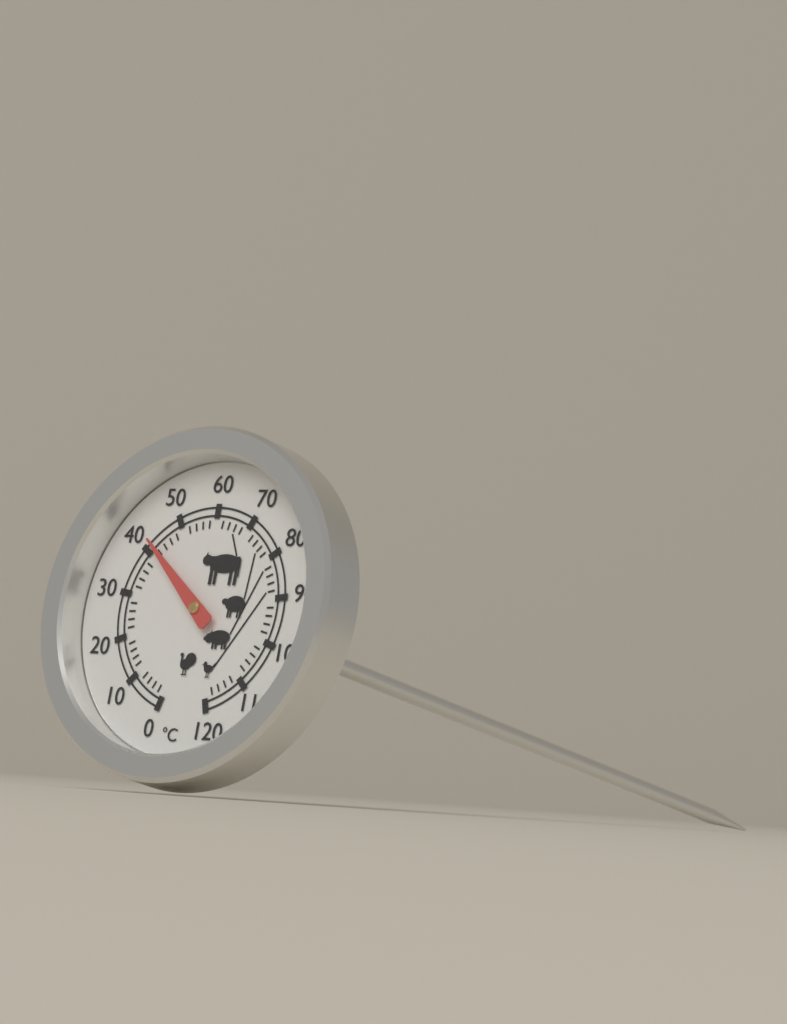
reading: 42 °C
